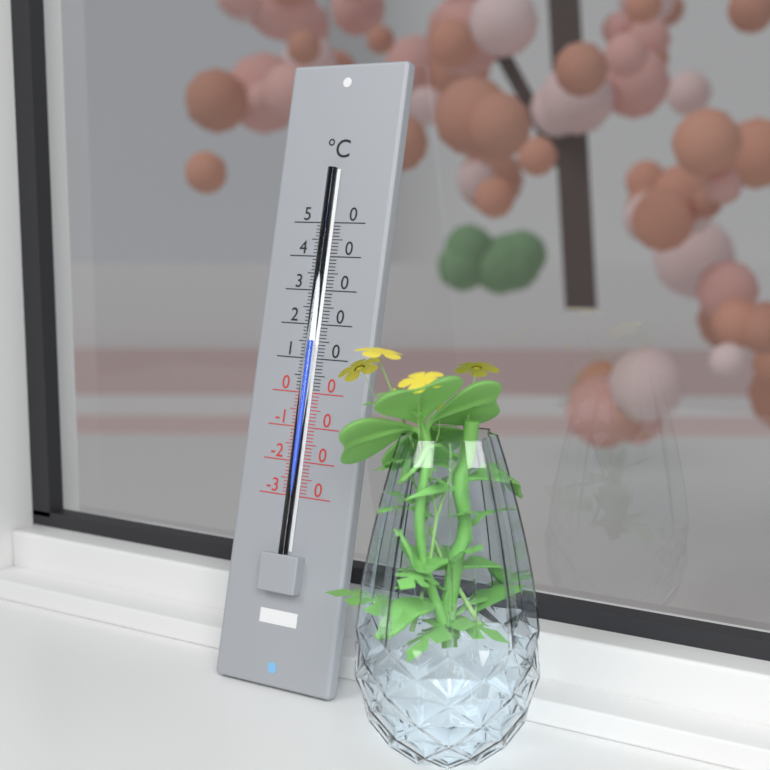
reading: 15 °C
